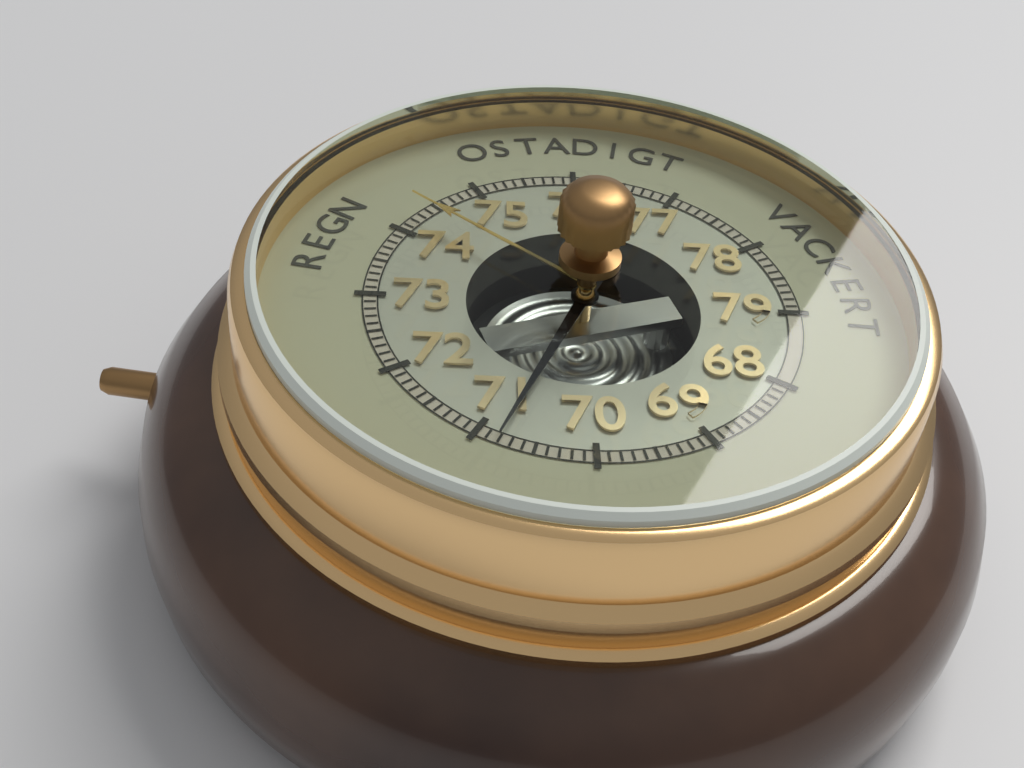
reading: 70.8 (no unit)
